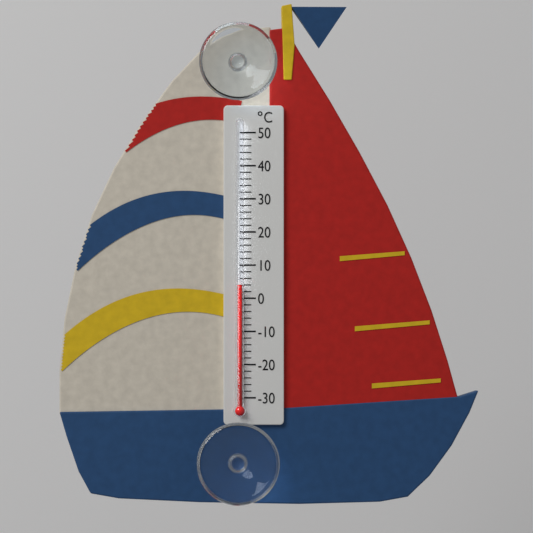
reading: 4 °C
